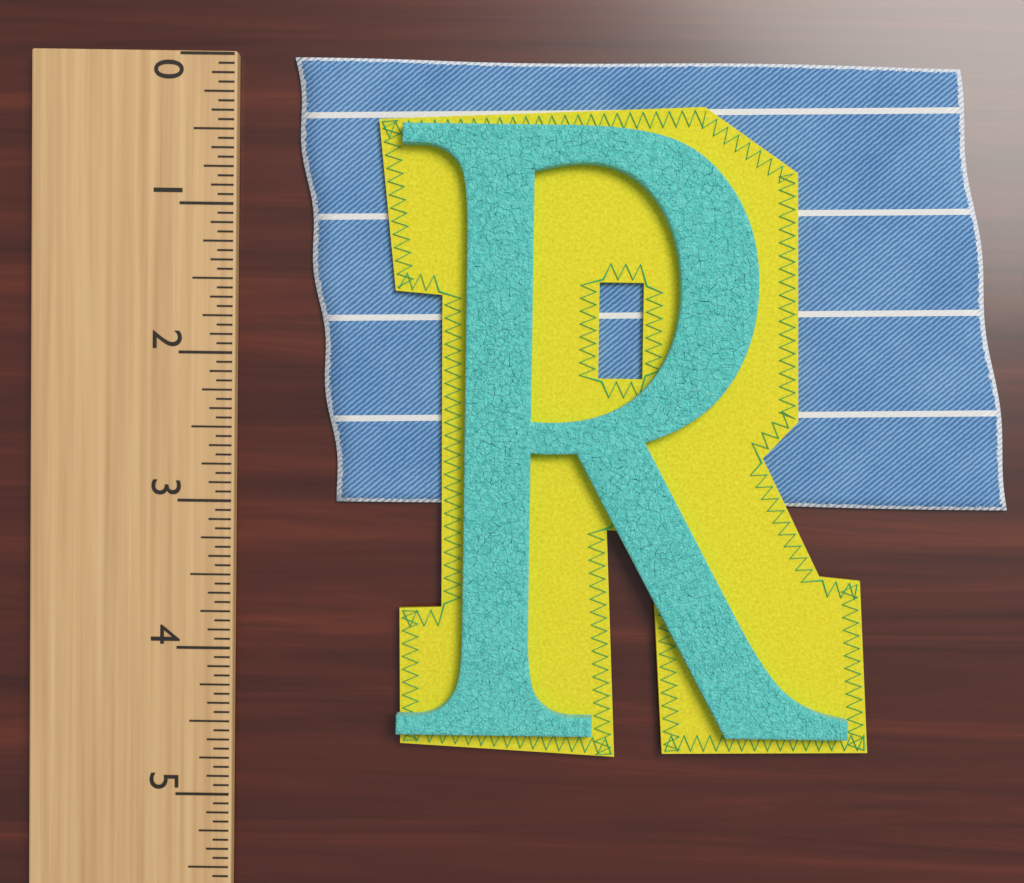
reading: 3.0000 (no unit)
